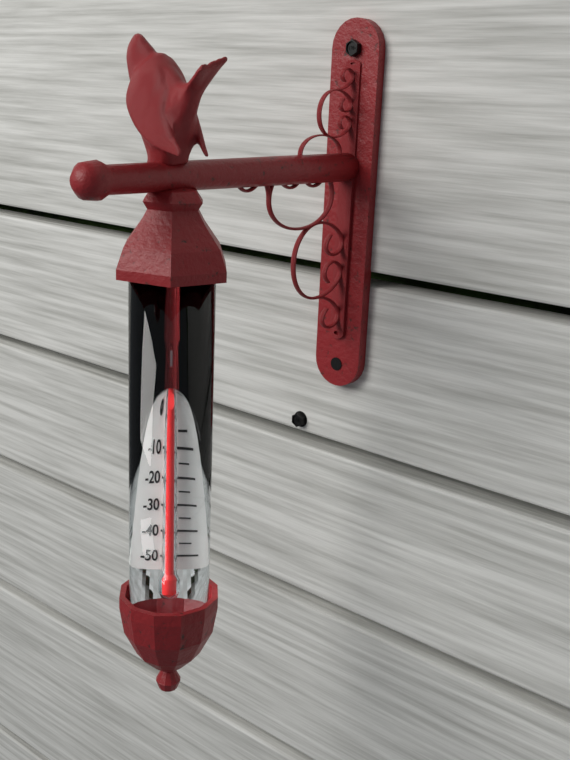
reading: 5 °C
